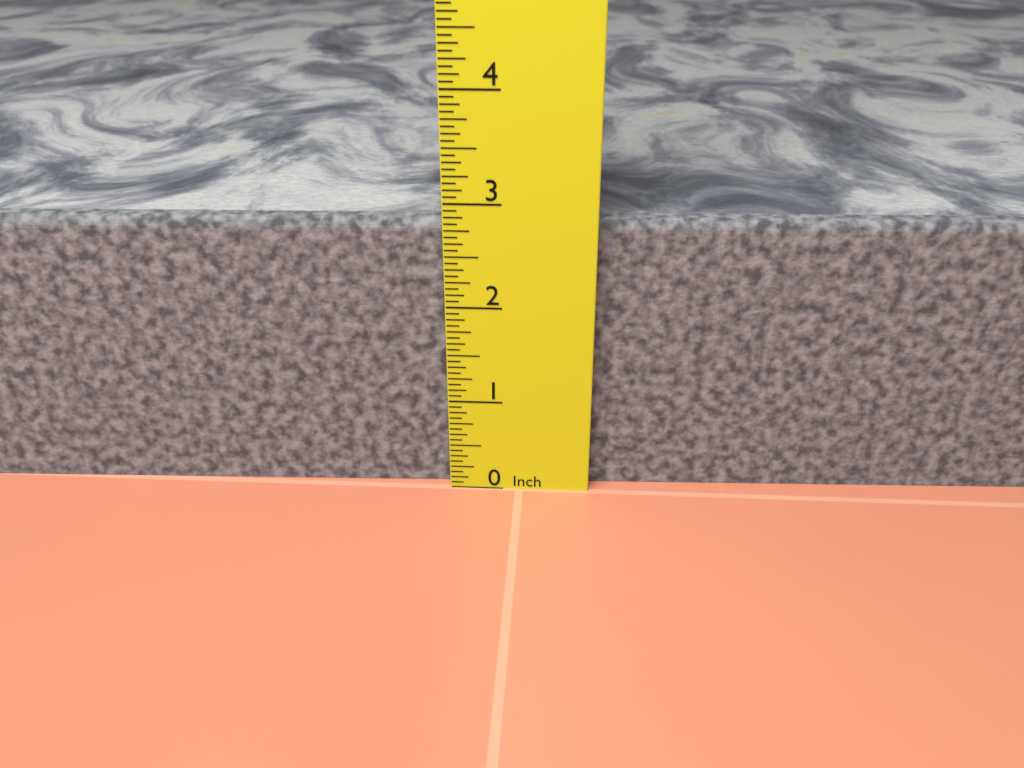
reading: 2.8125 in
